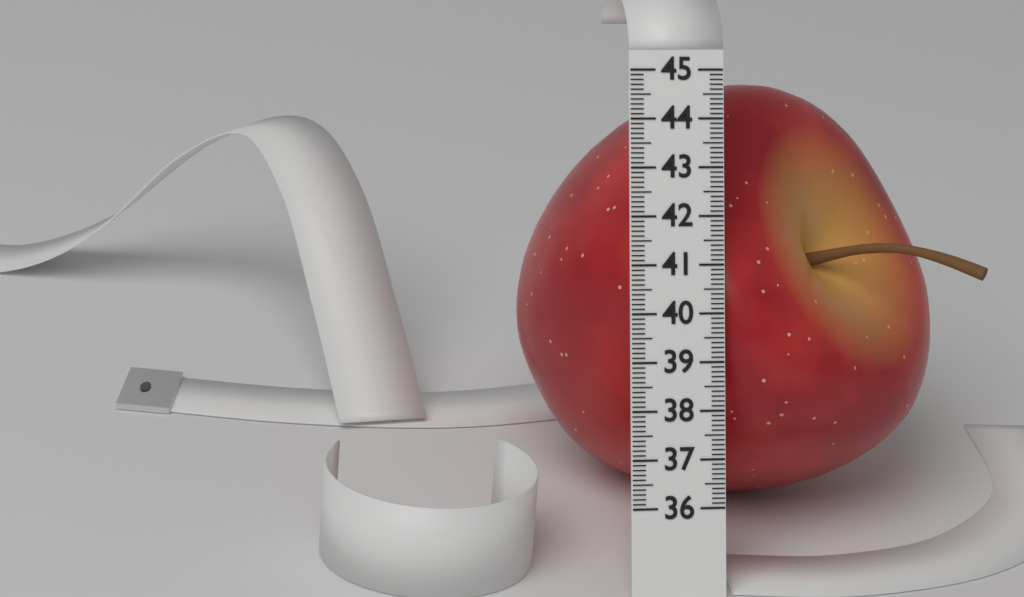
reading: 44.8 (no unit)
